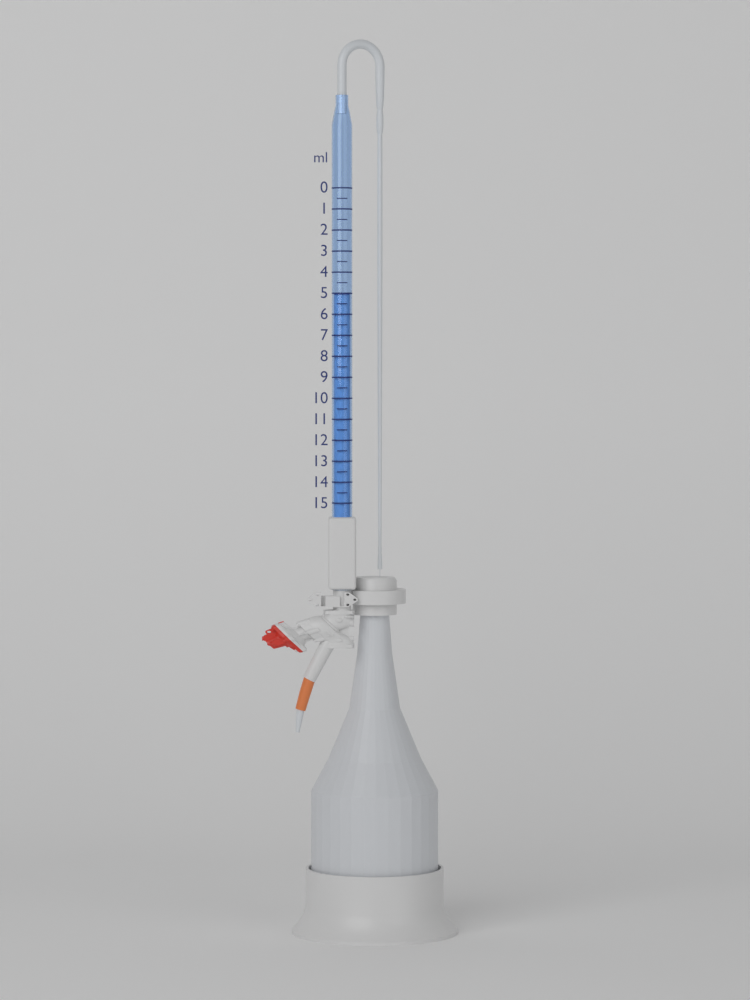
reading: 5.0 ml
